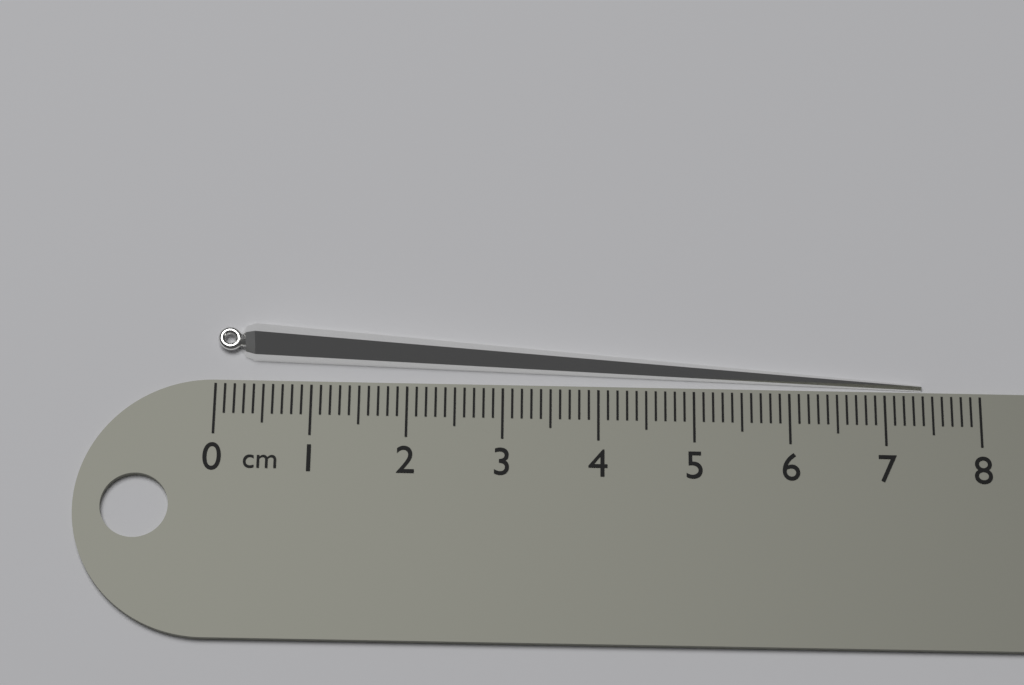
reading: 7.4 cm
